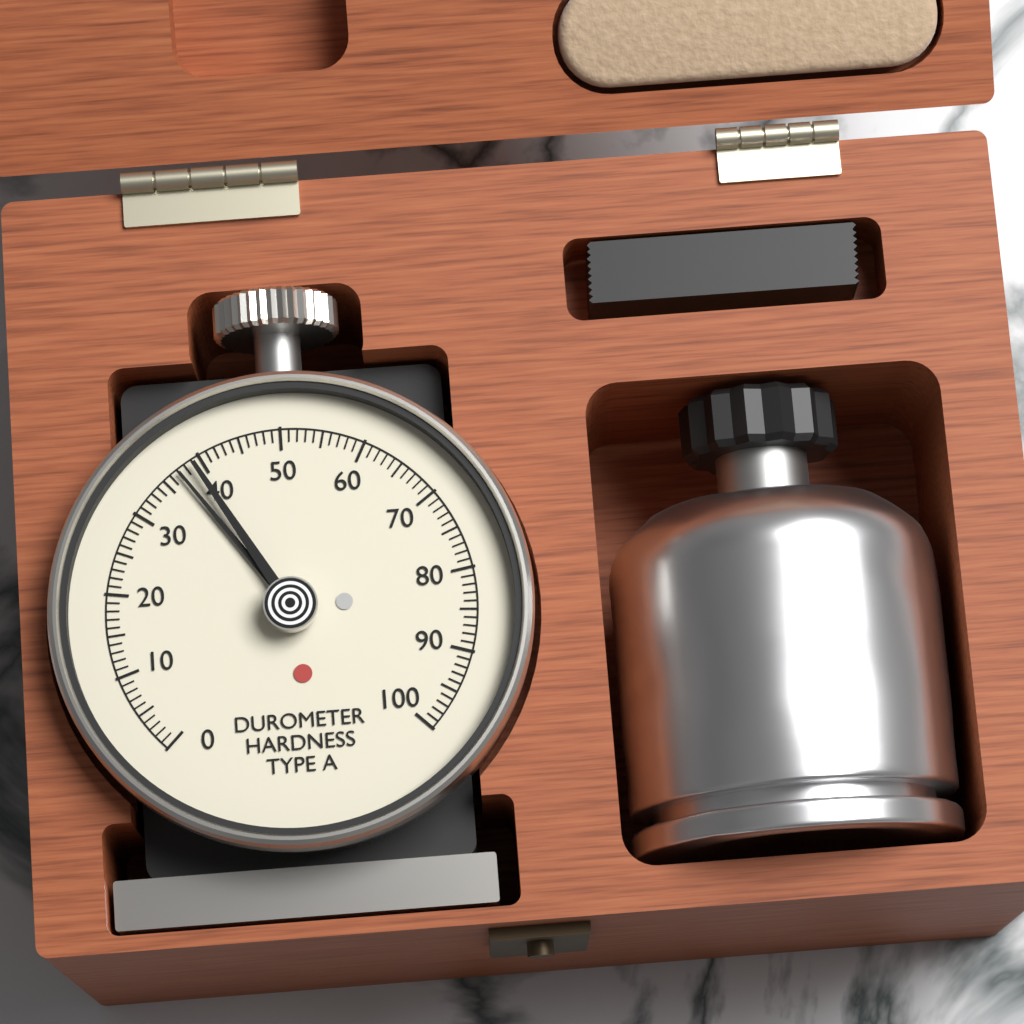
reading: 37 Shore A
